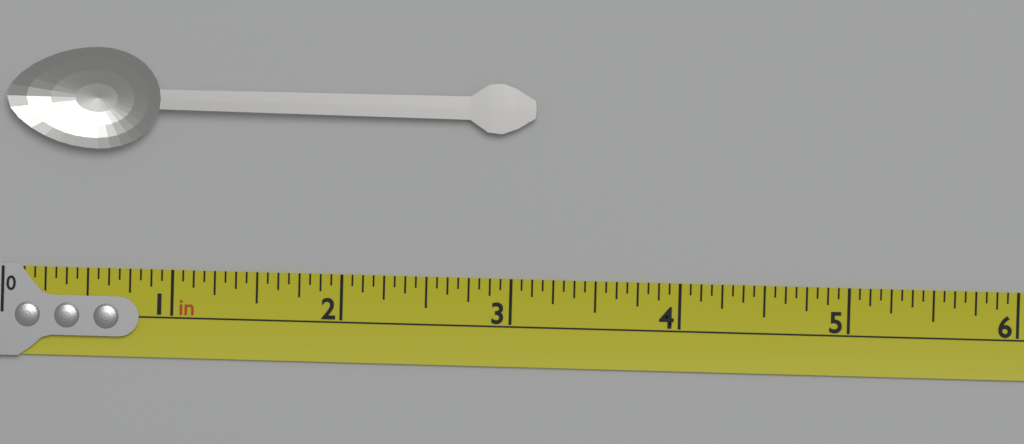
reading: 3.1250 in
